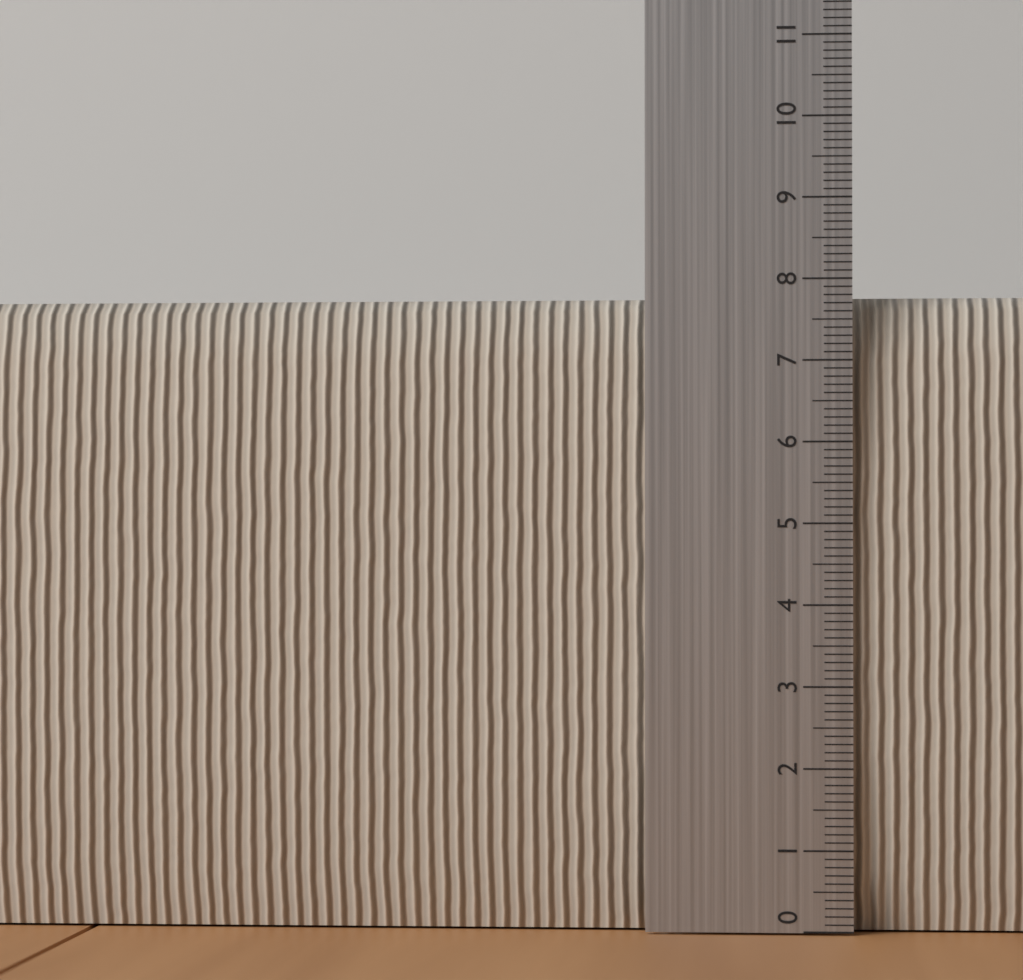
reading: 7.8 (no unit)
